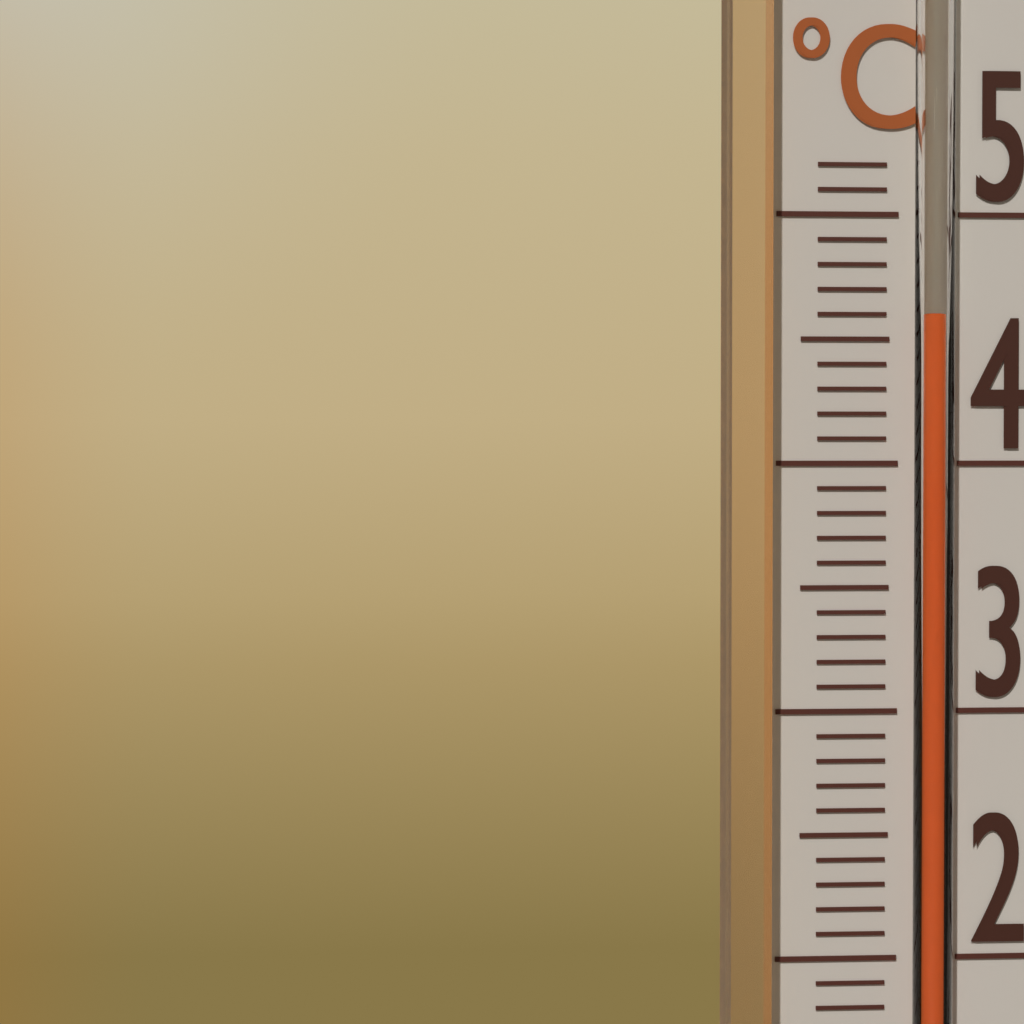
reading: 46 °C
